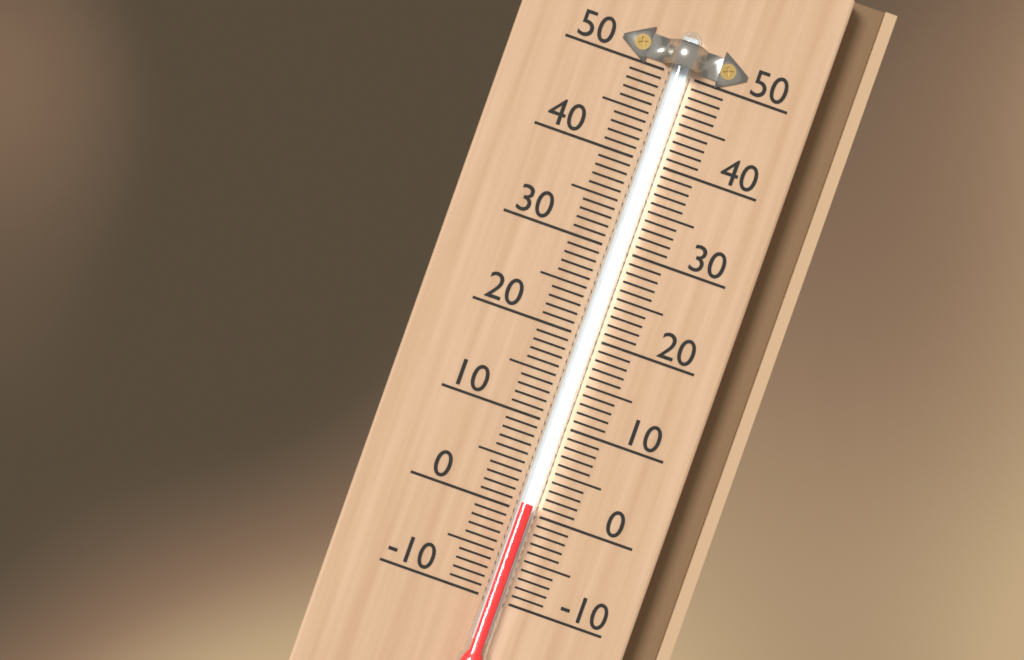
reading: 1 (no unit)
